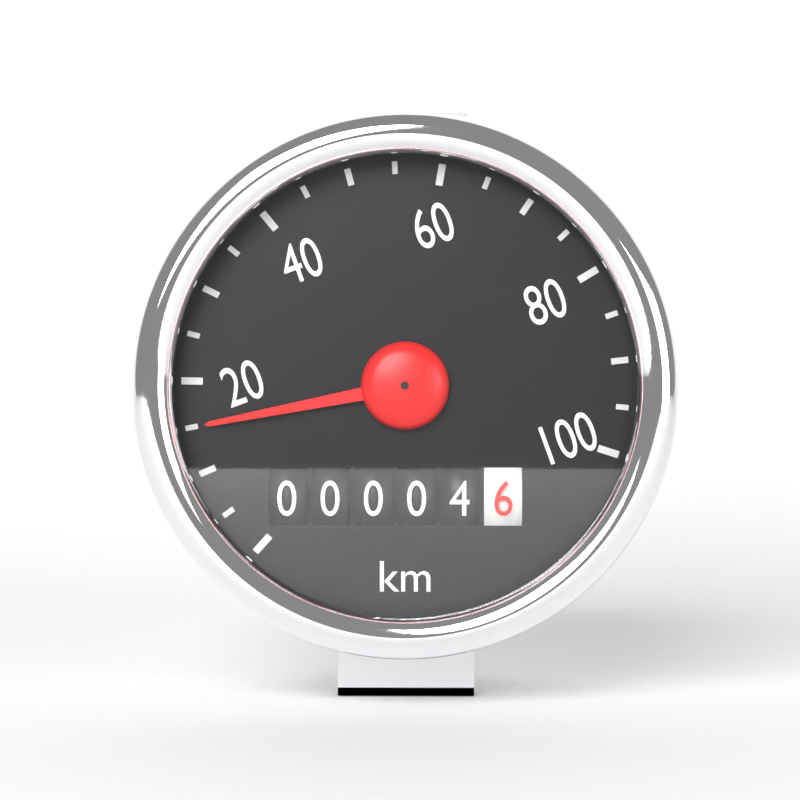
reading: 15 km/h
